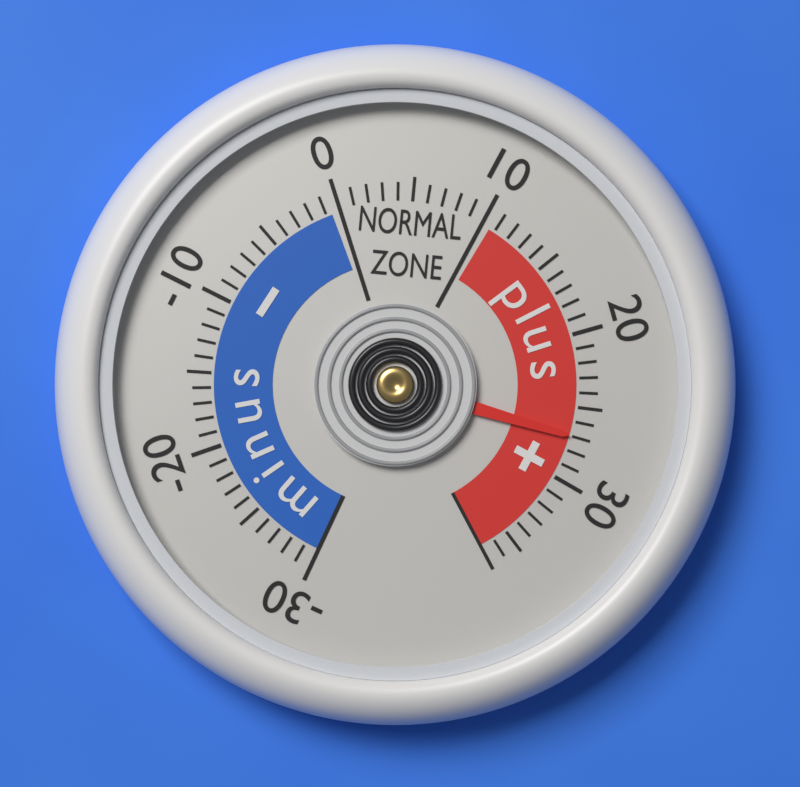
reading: 27 (no unit)
